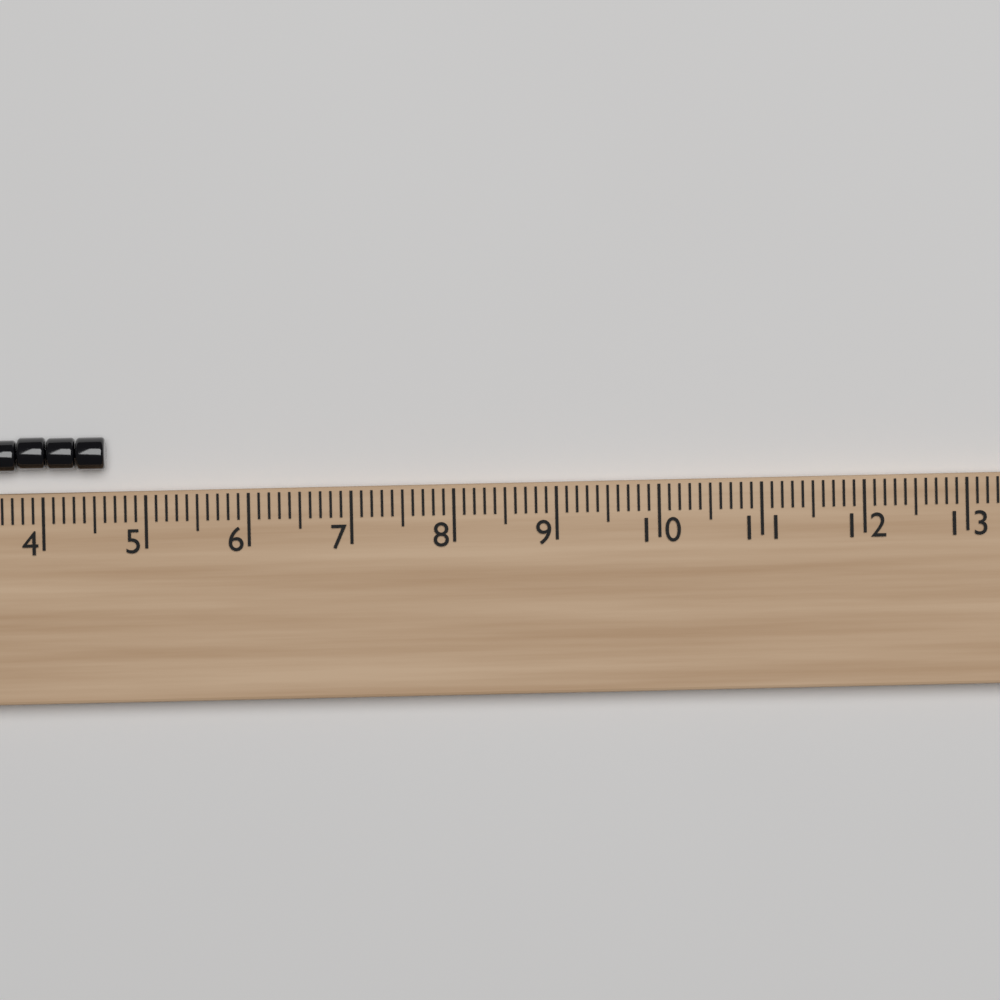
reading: 4.6 (no unit)
